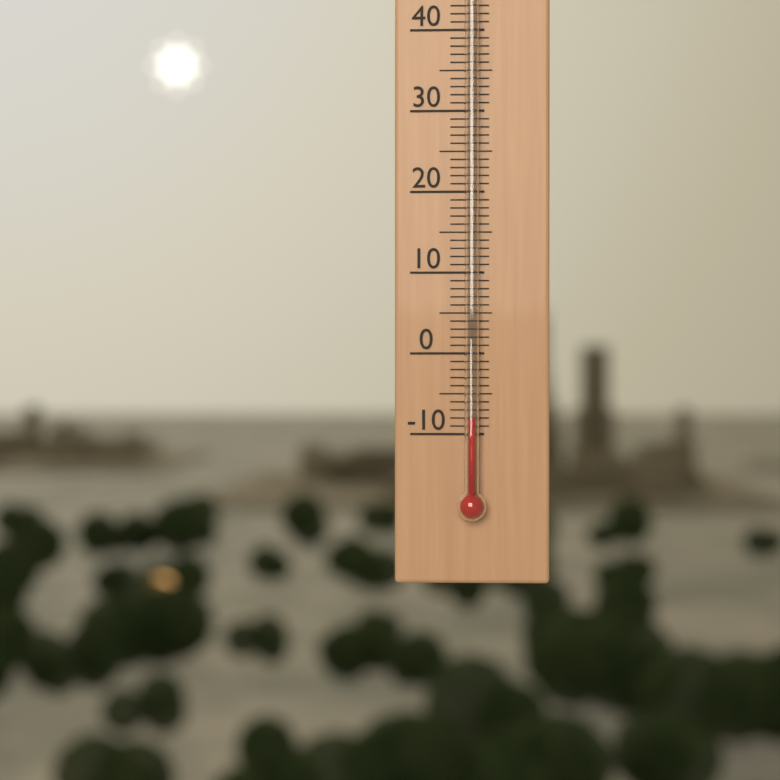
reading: -8 °C
